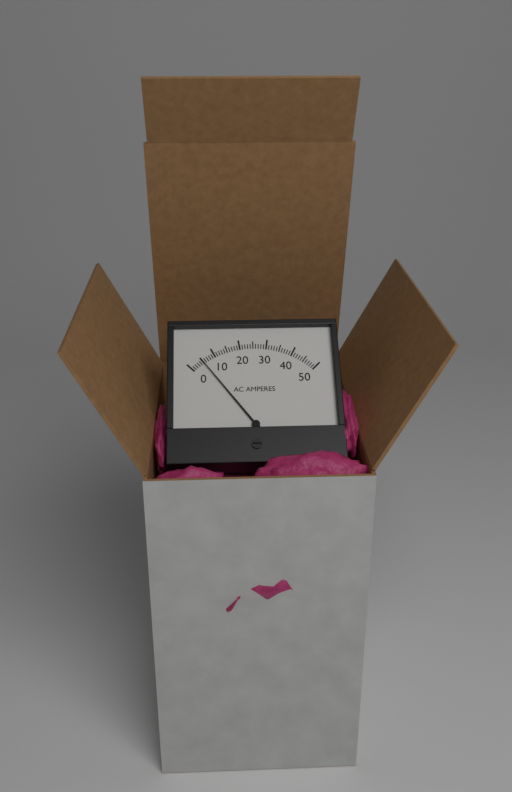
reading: 5 A
